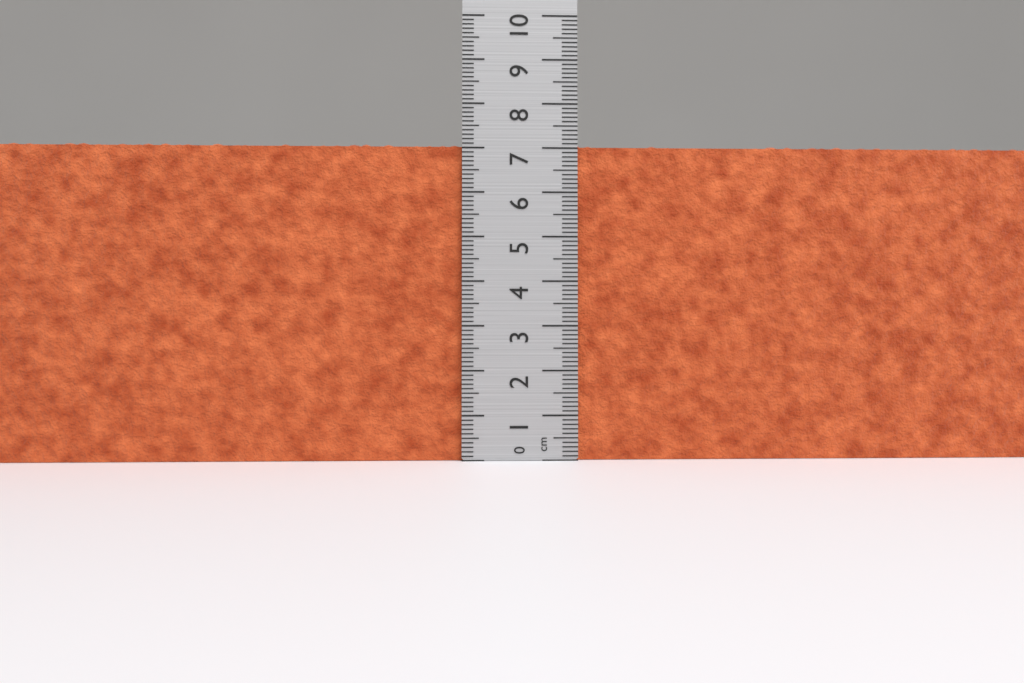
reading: 7.1 cm
